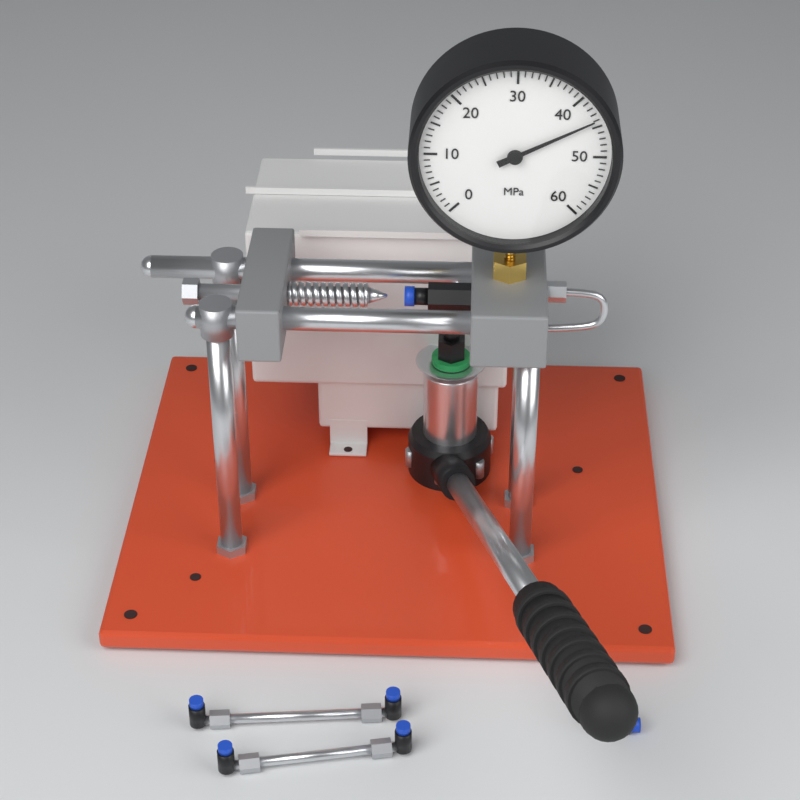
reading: 44 MPa
